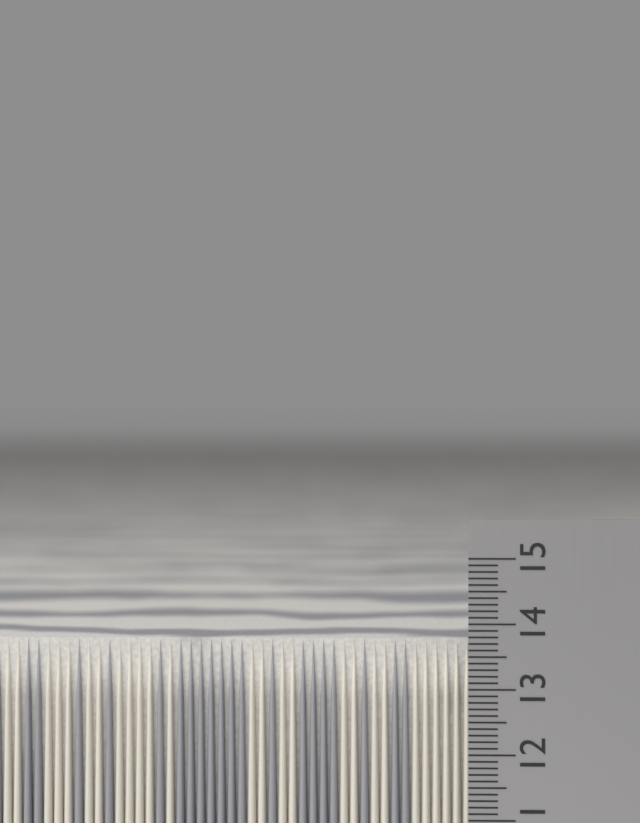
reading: 13.7 cm
